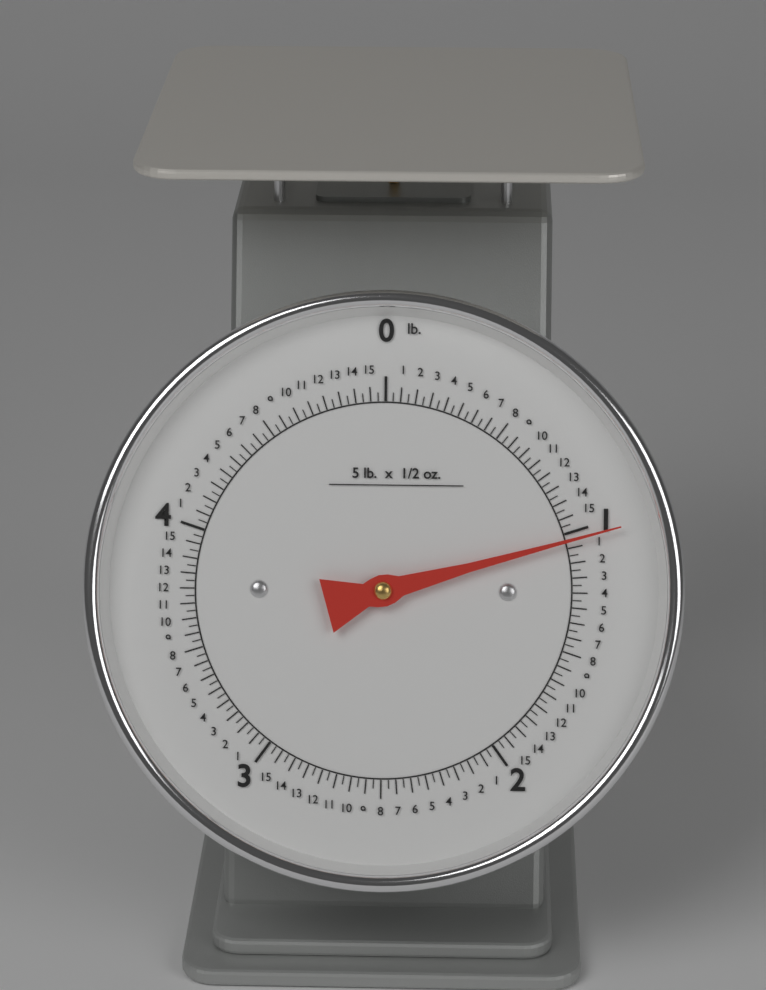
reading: 1.03125 lb
